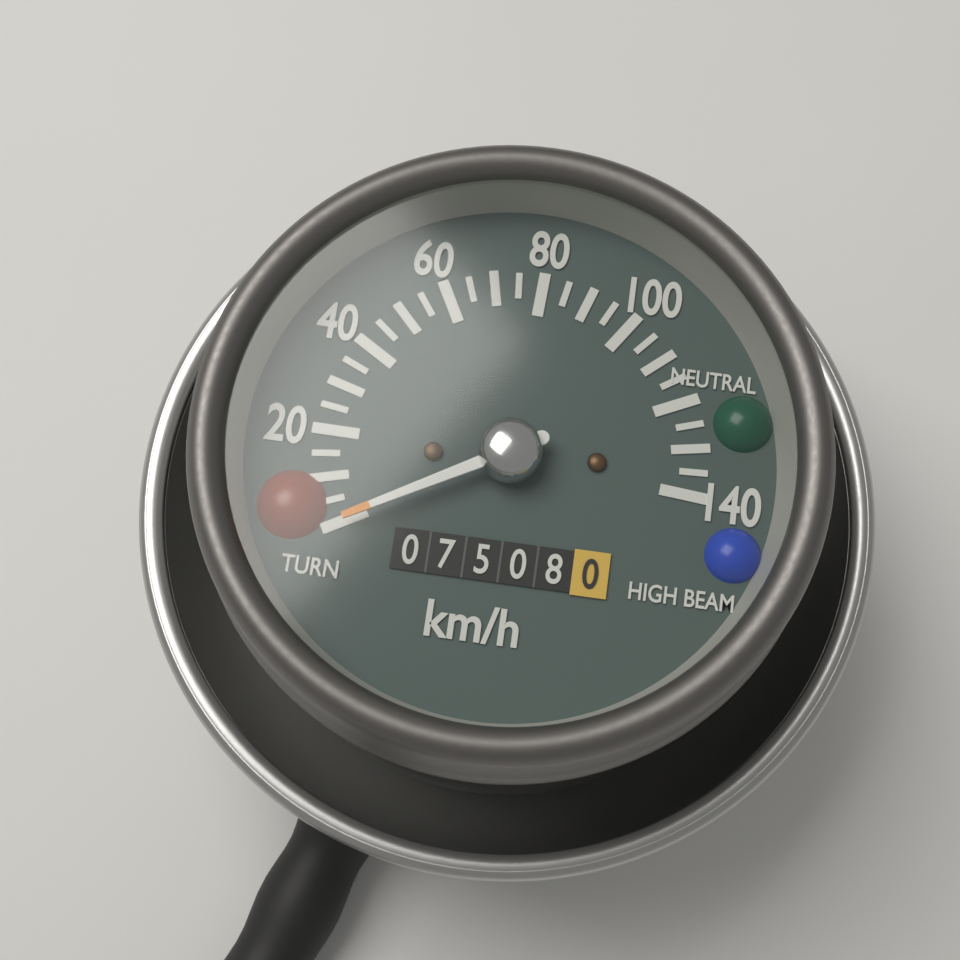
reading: 0 km/h
